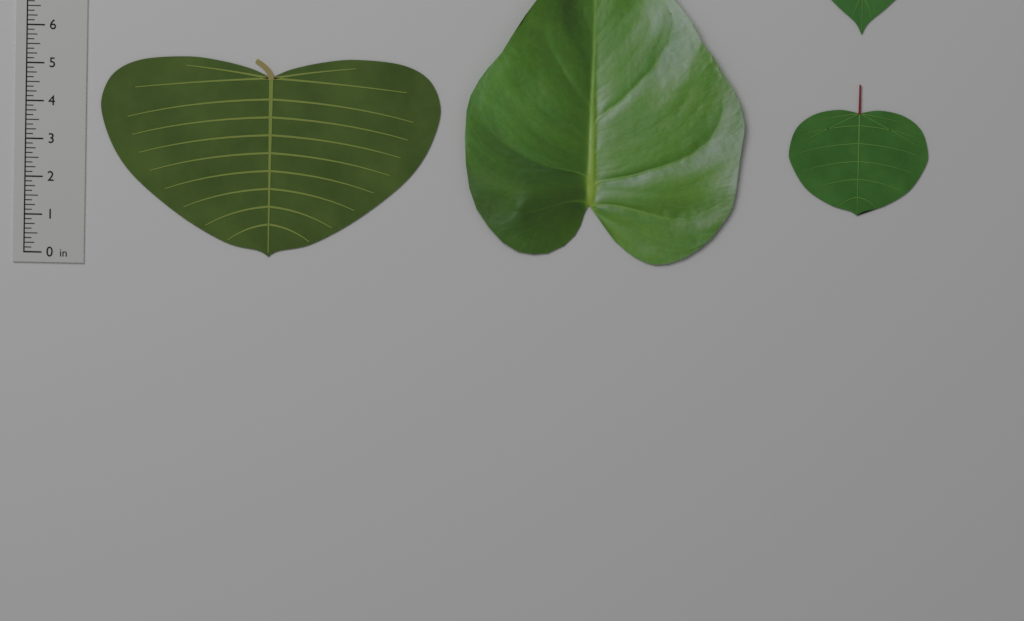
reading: 5.250 in
